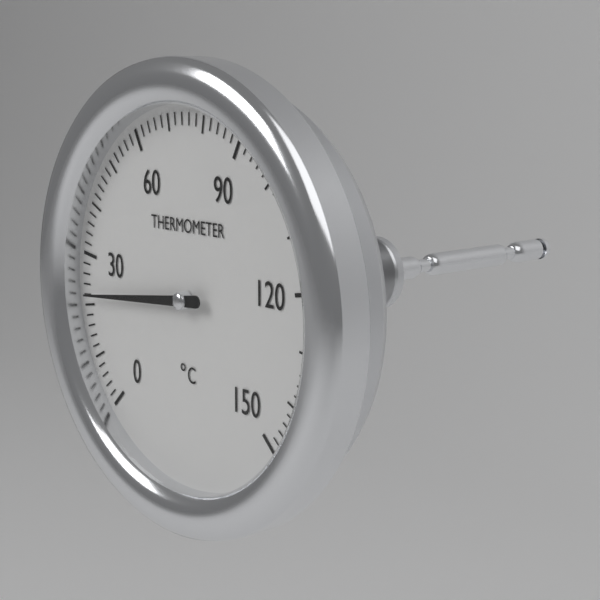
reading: 22 °C
